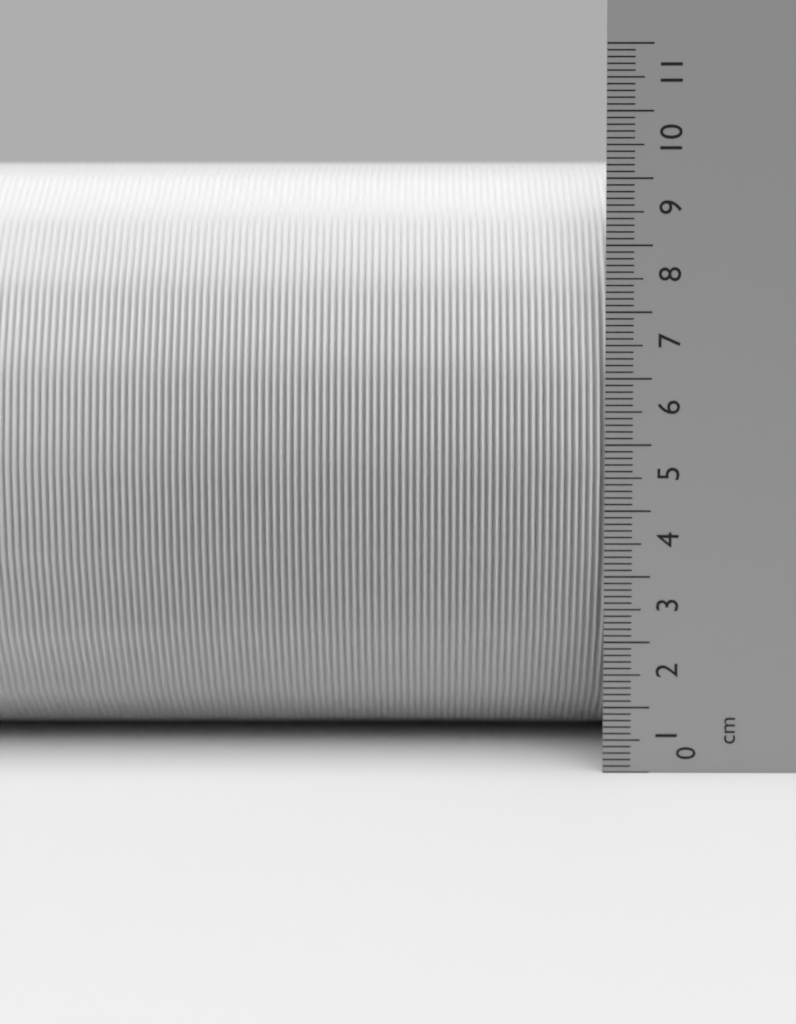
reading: 9.4 cm
